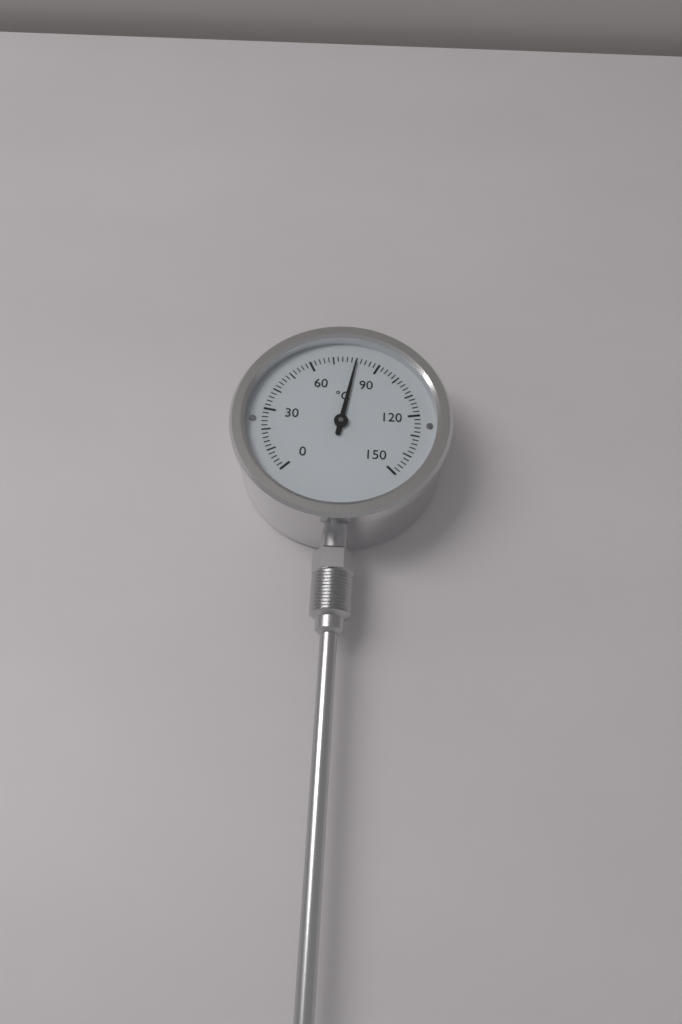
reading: 80 °C
